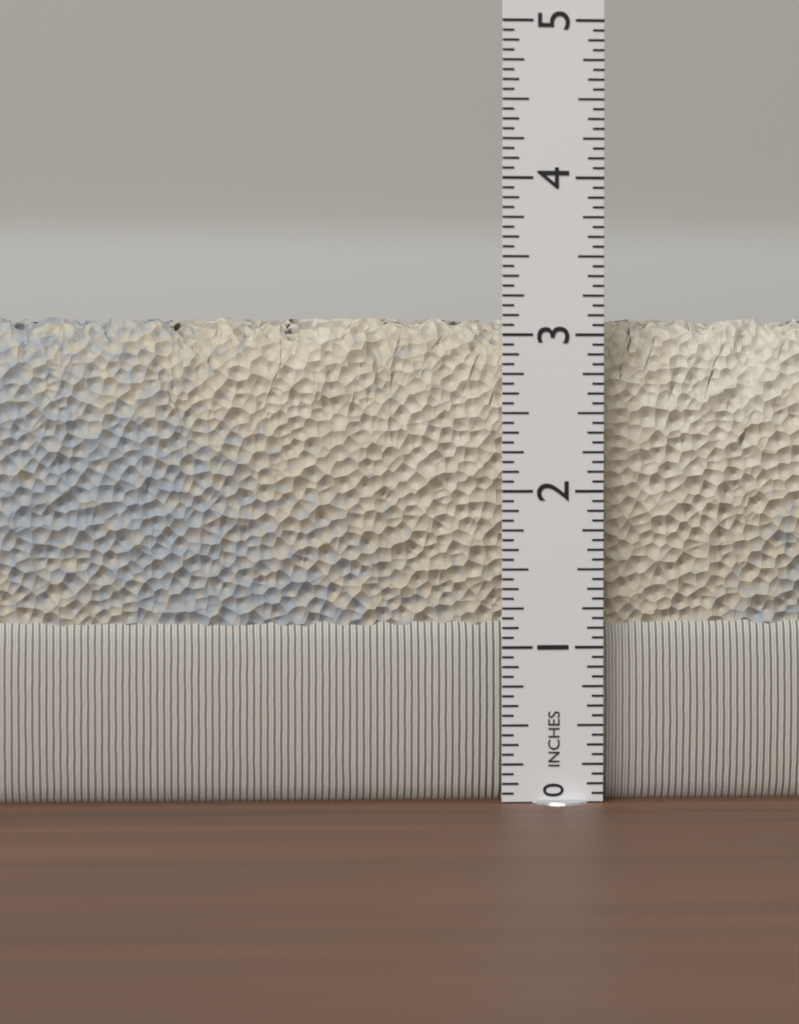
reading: 3.1250 in
